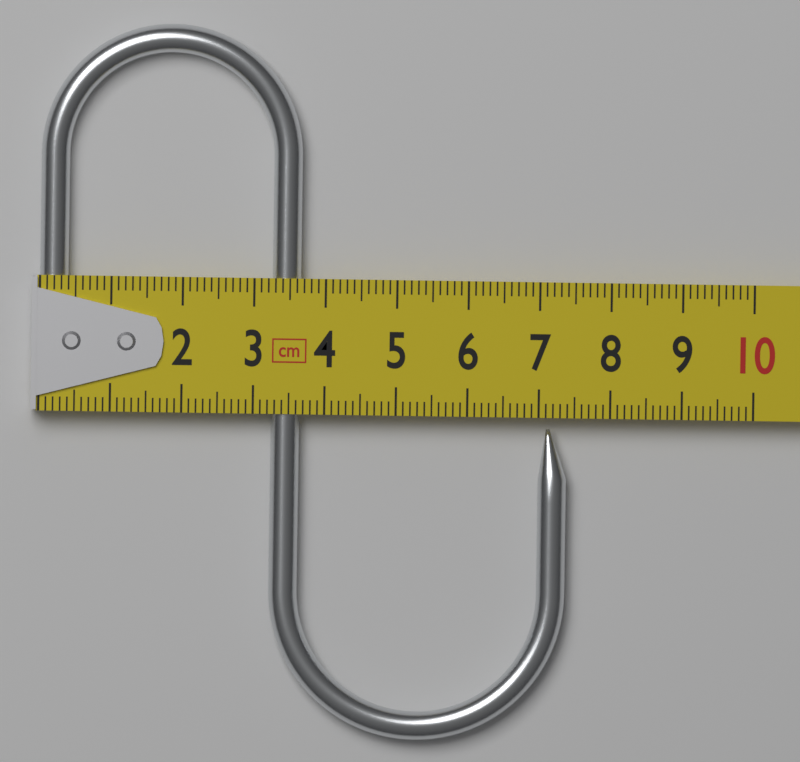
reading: 7.4 cm
